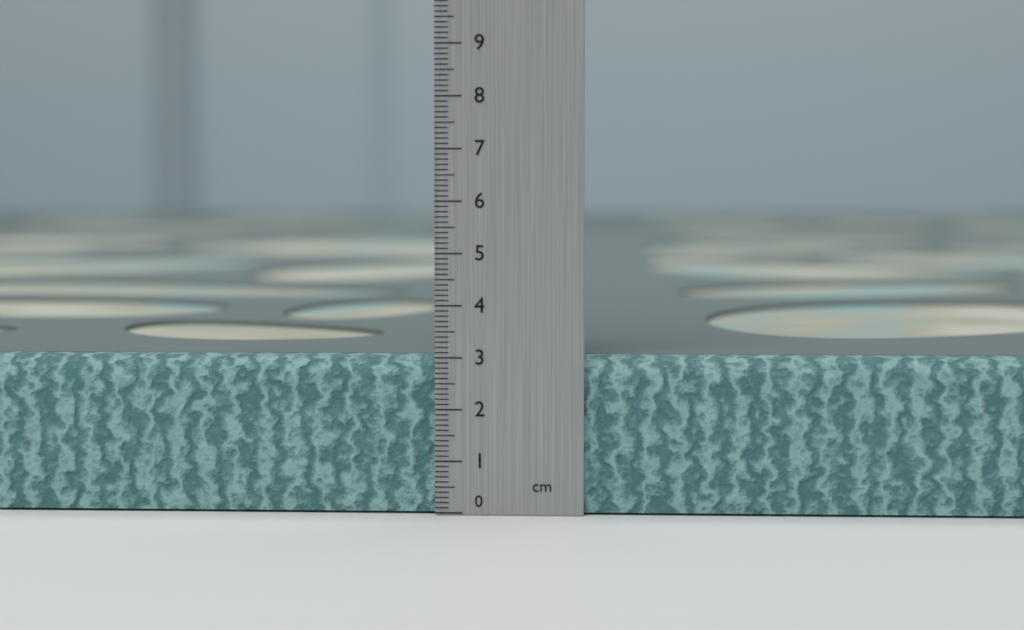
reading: 3.0 cm
